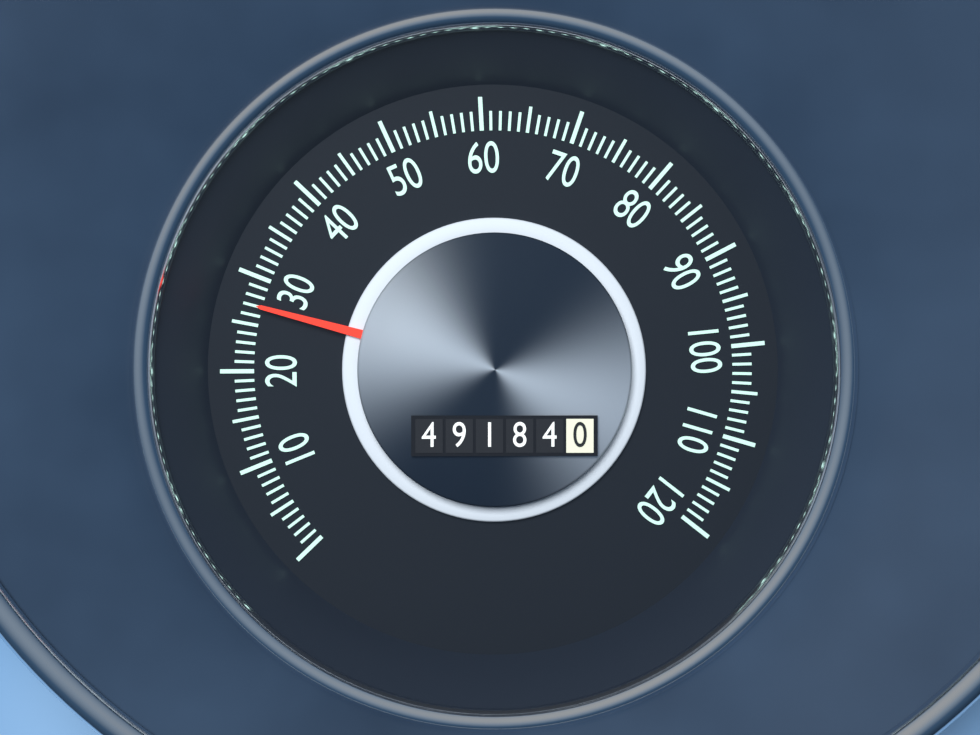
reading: 27 (no unit)
